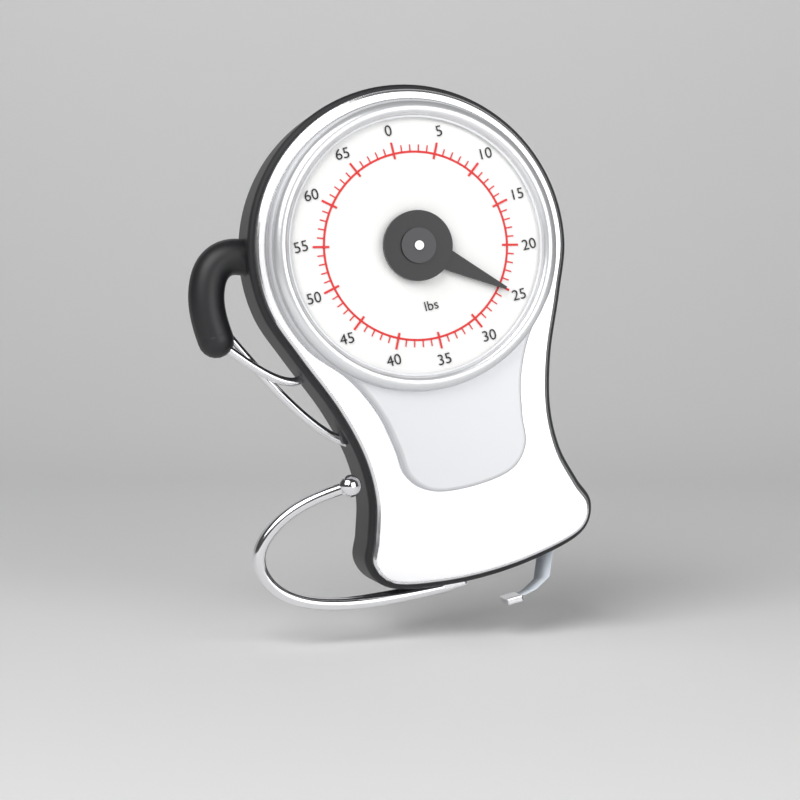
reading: 25 lbs
